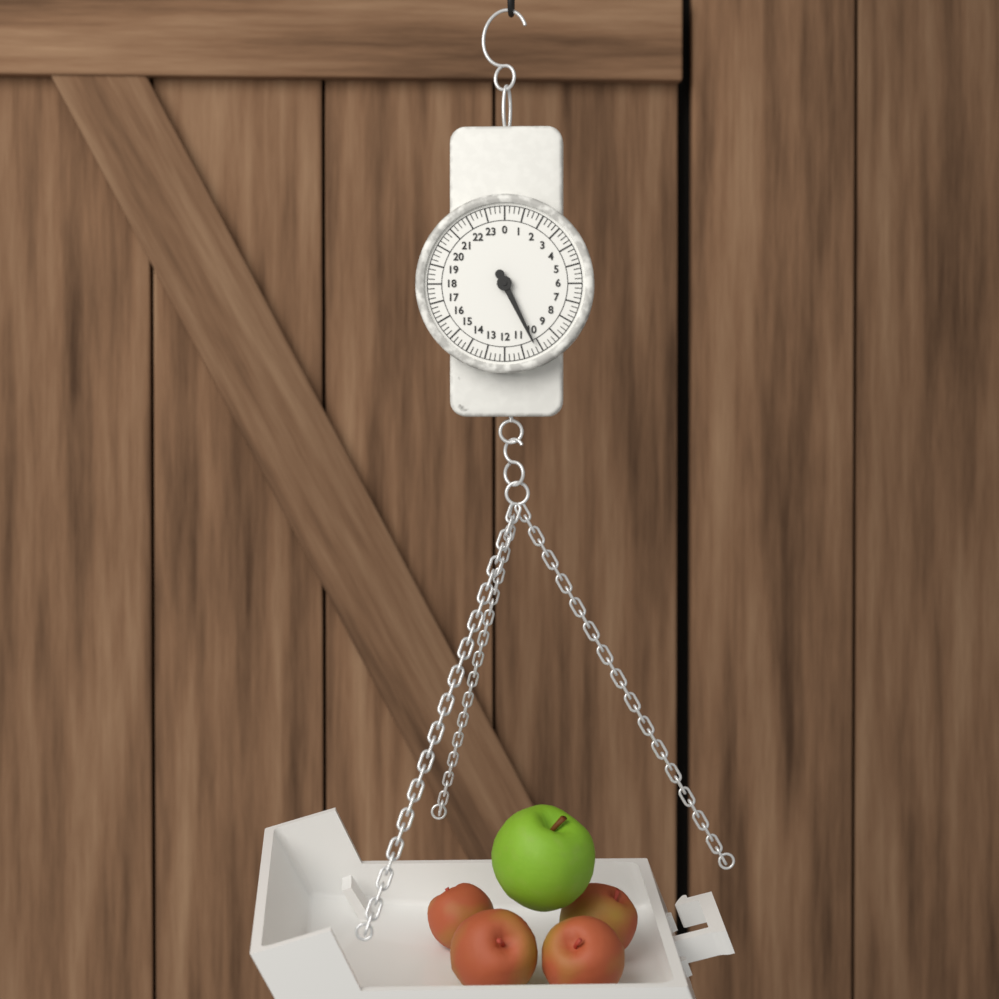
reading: 10.25 (no unit)
